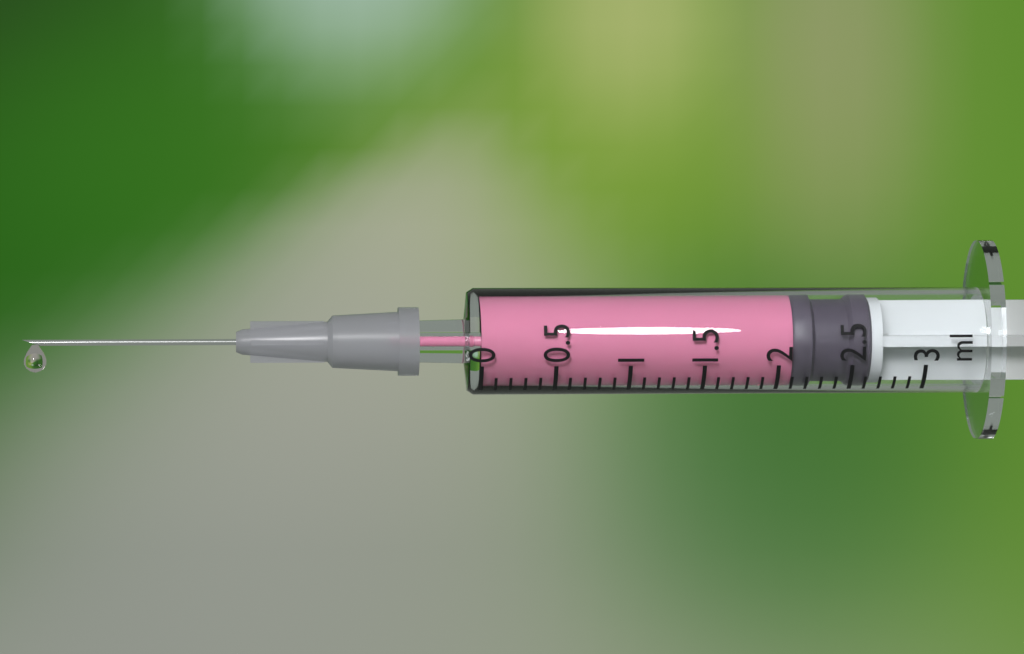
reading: 2.1 ml
